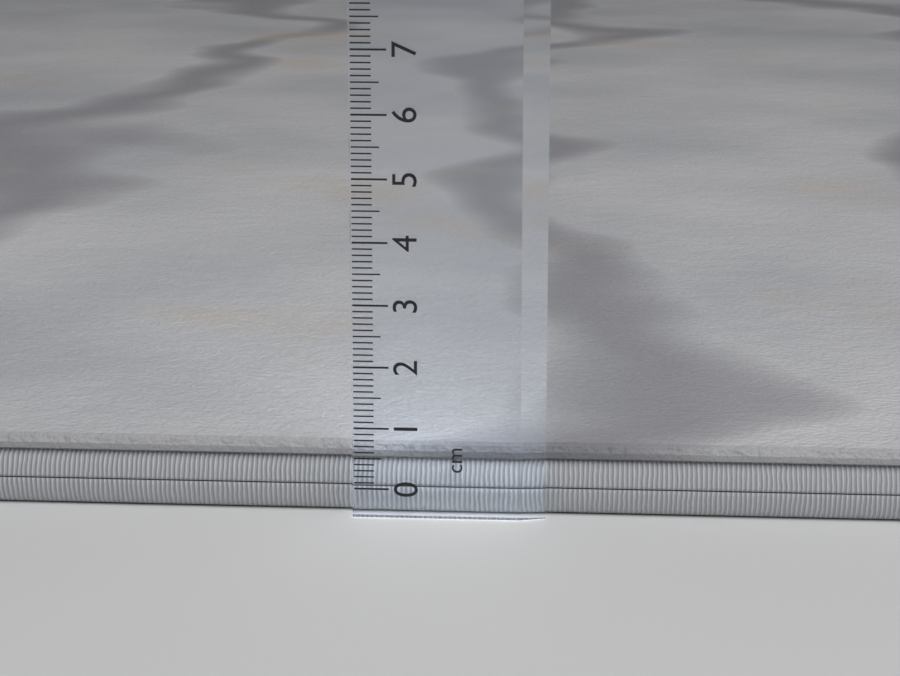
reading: 0.7 cm
